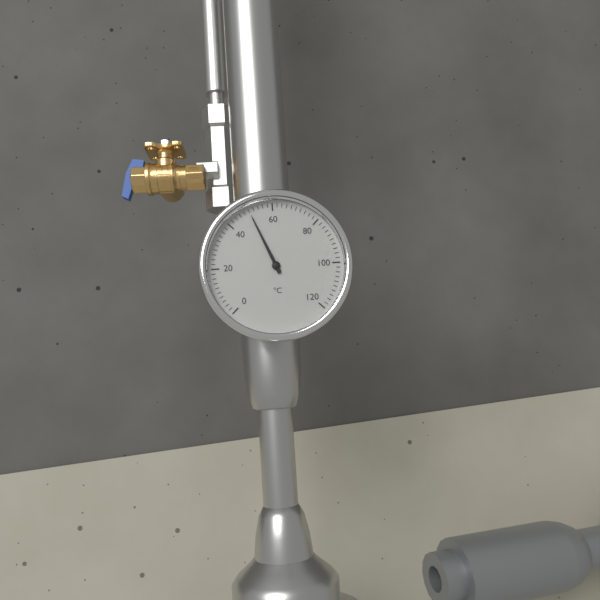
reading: 50 °C
